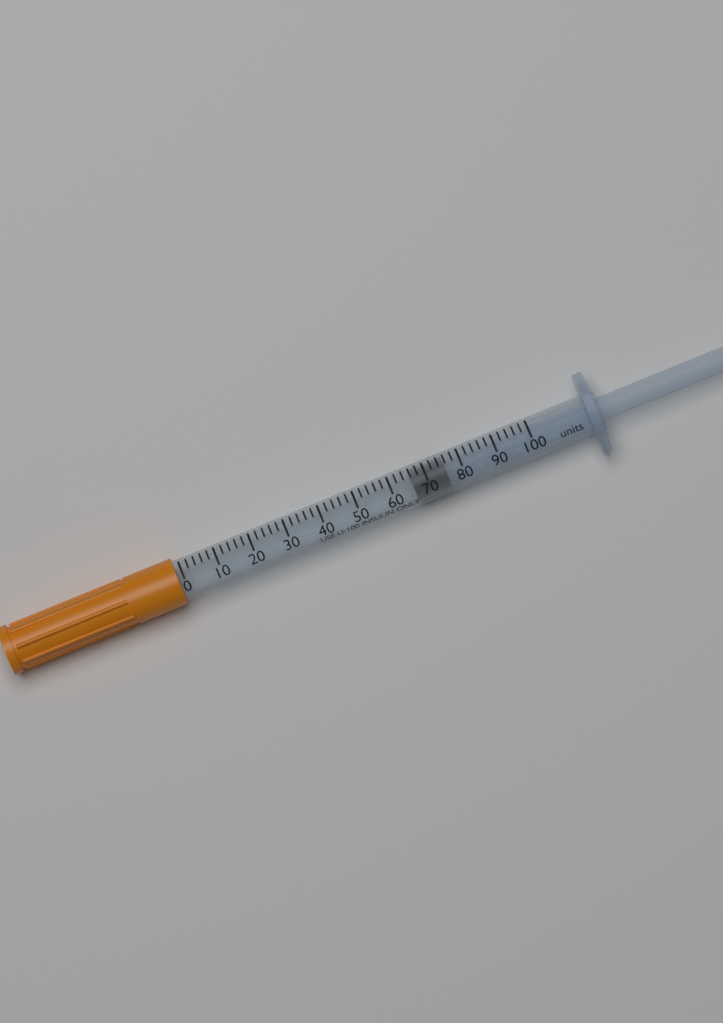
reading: 66 units
